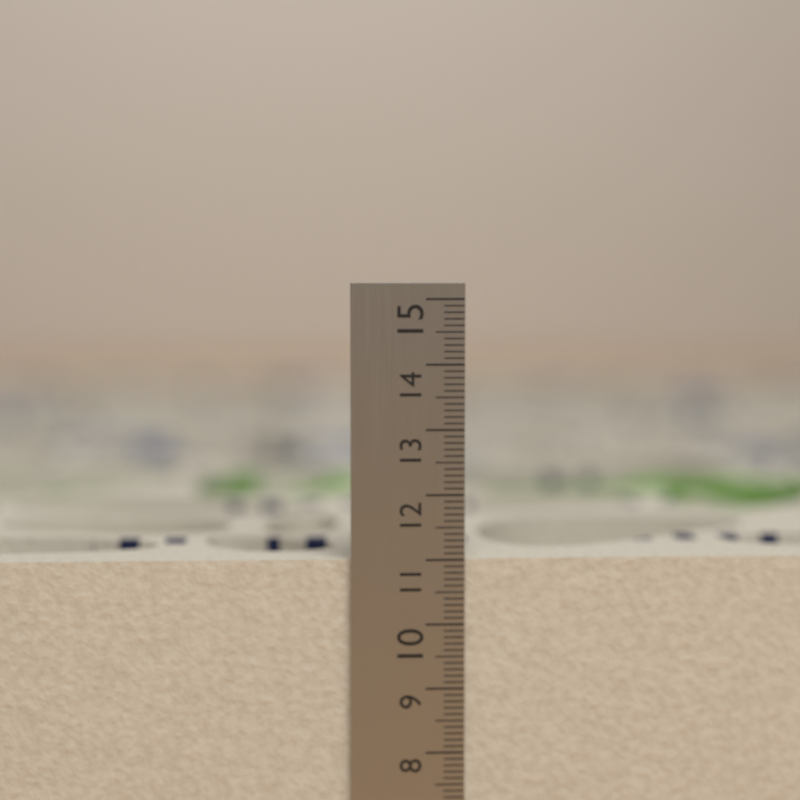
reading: 11.0 cm
